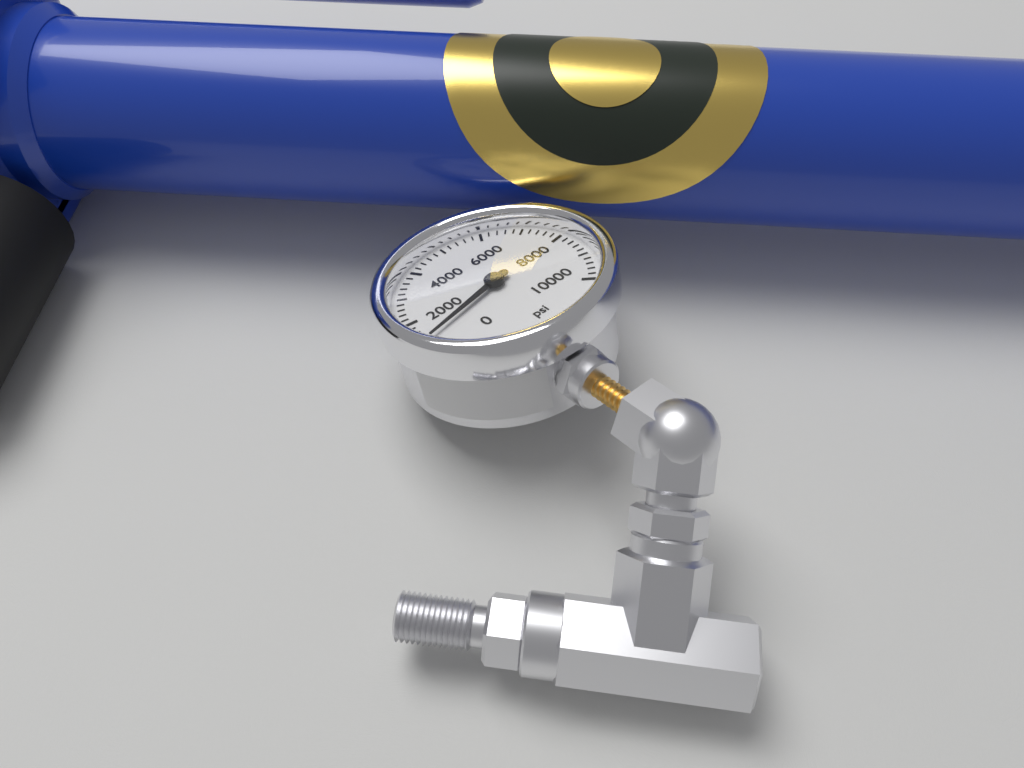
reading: 1200 psi
